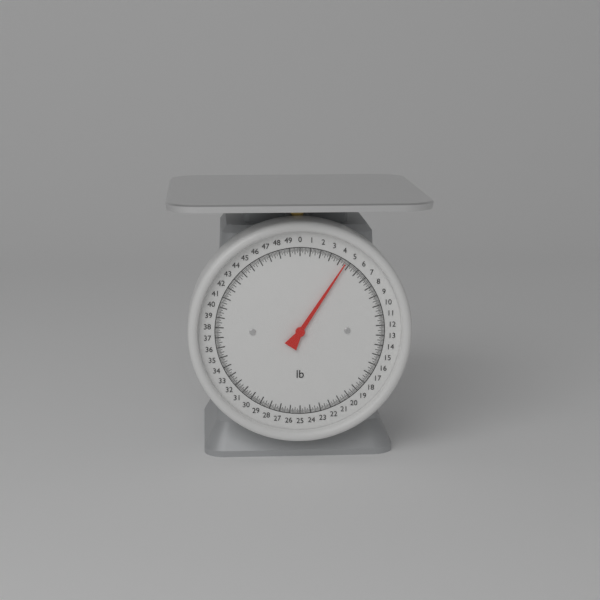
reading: 4.625 lb
